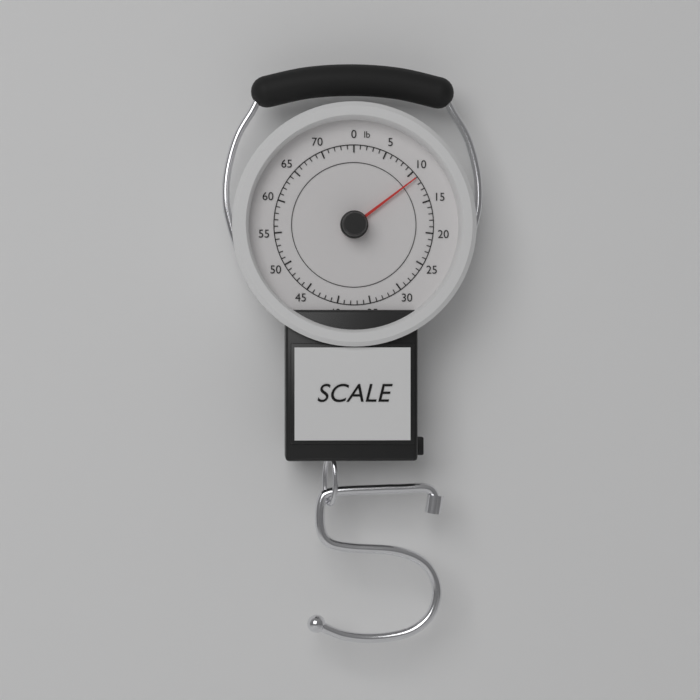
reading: 11 lb
